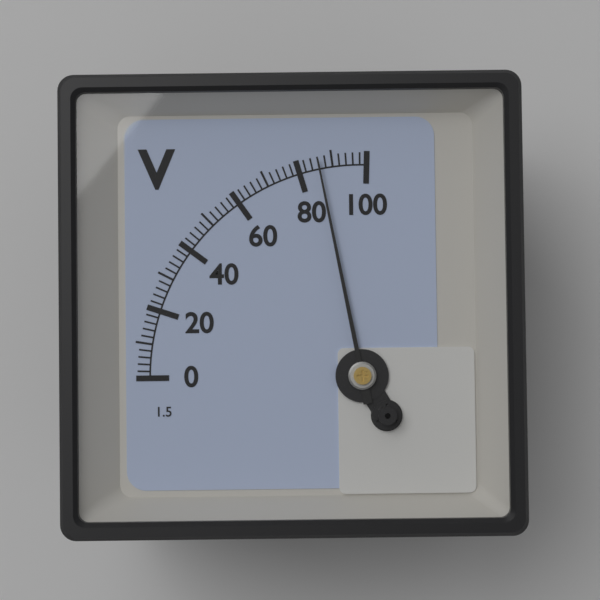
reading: 86 V
